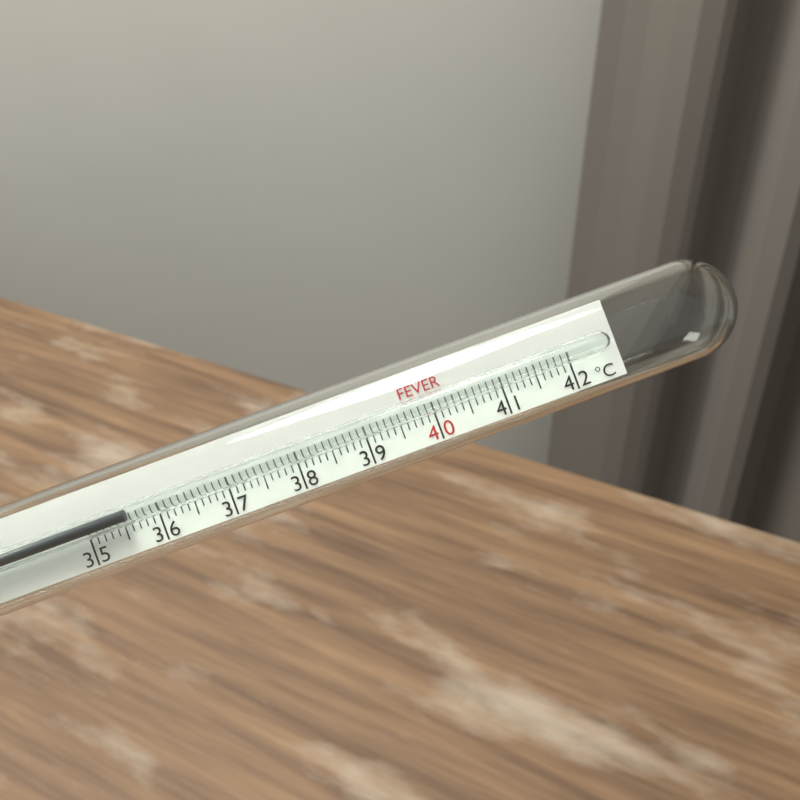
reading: 35.6 °C
